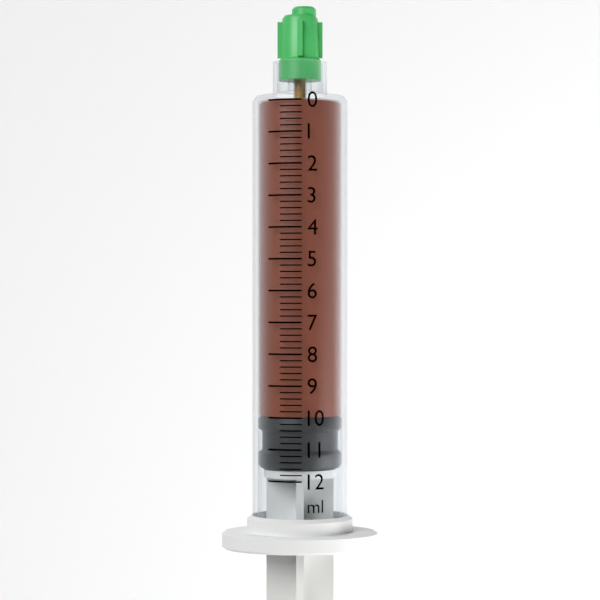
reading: 10.0 ml
